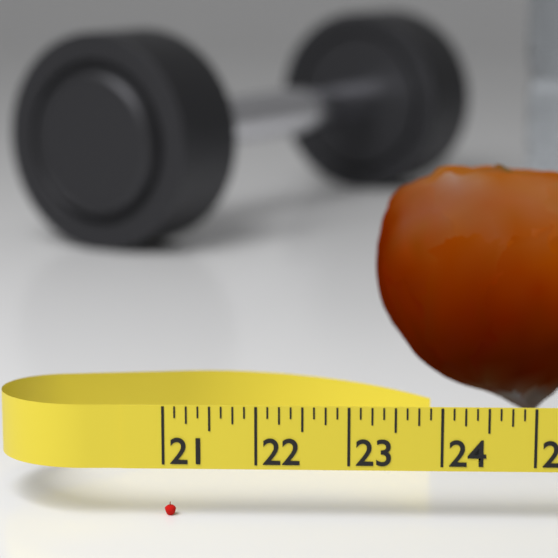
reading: 21.125 (no unit)
